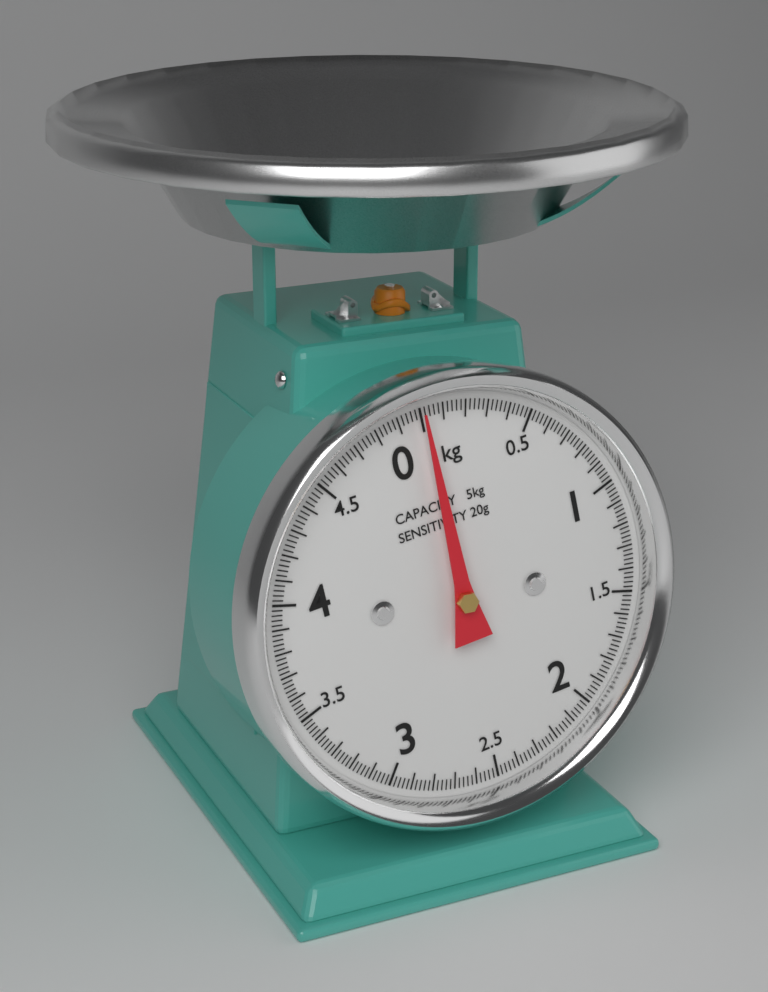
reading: 0.00 kg
